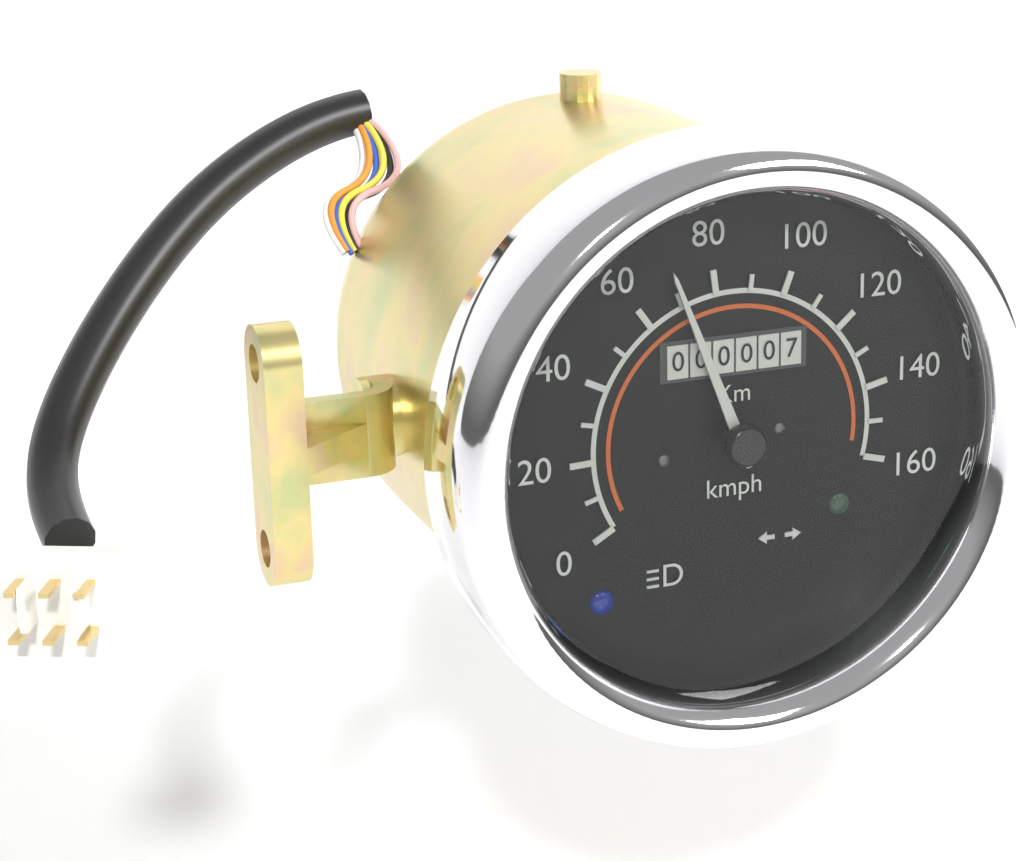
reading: 70 km/h
